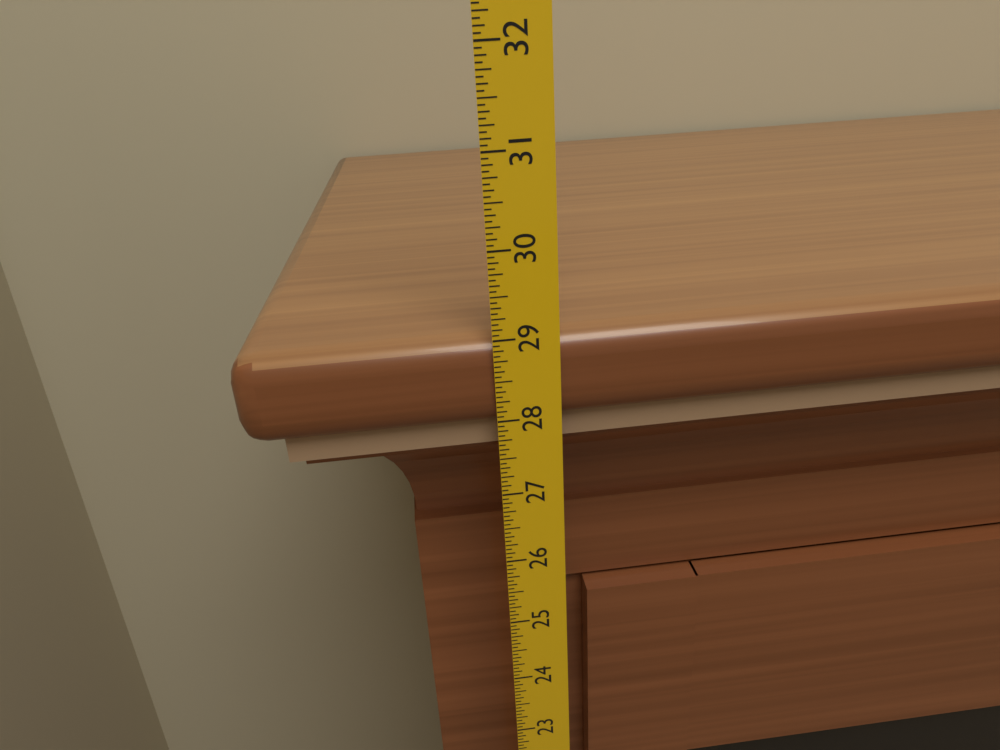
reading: 29.0000 in
